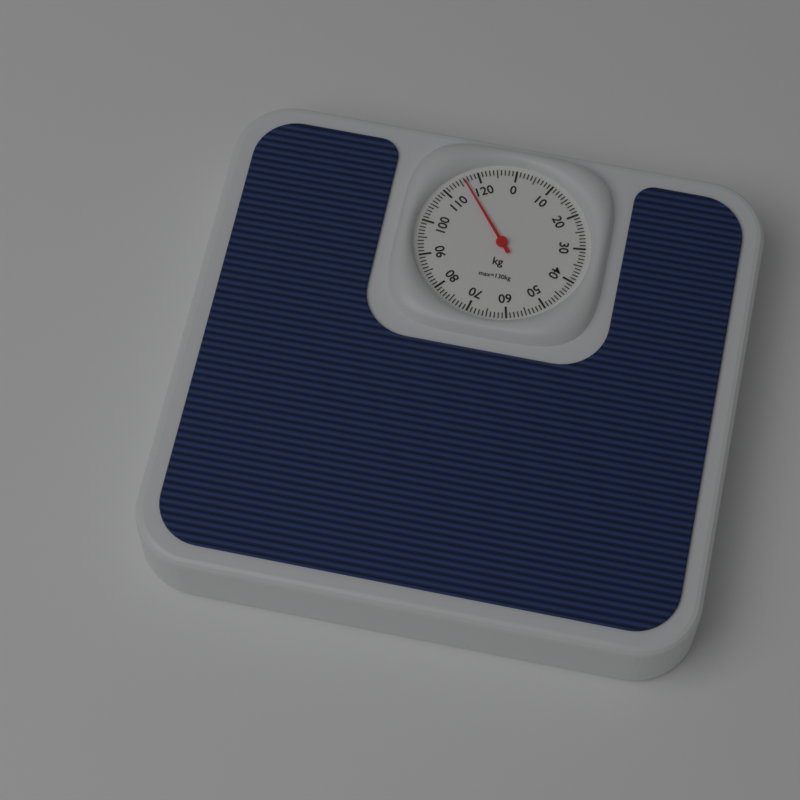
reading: 116 kg
